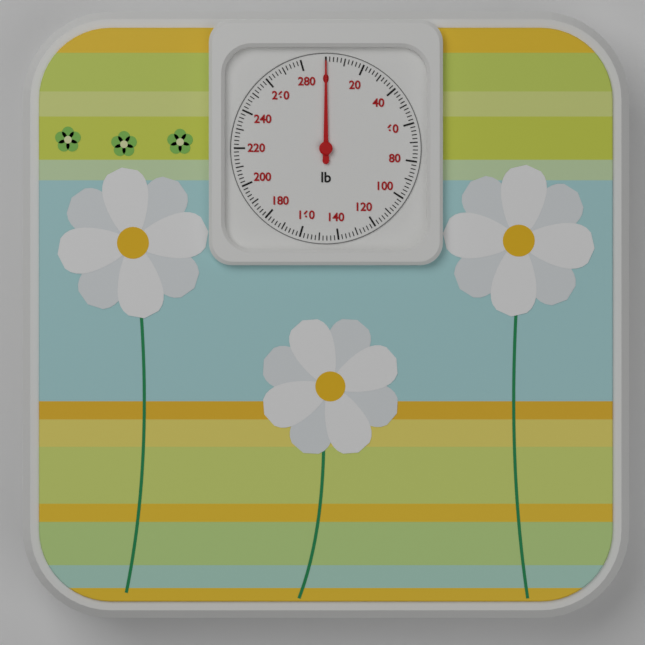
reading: 0 lb
